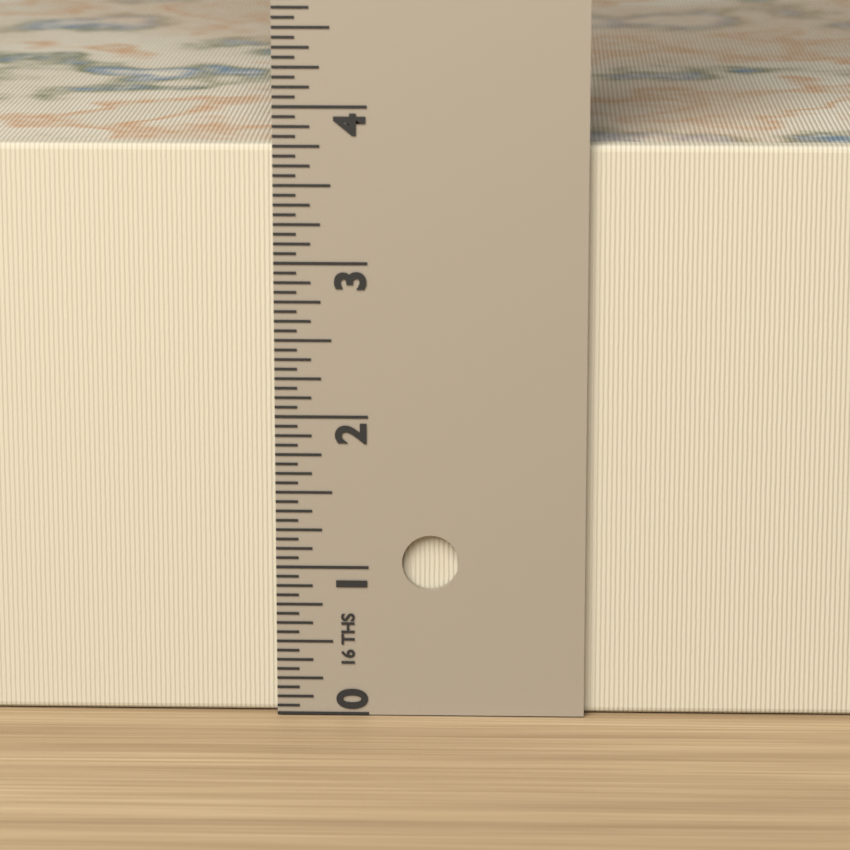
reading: 3.7500 in
